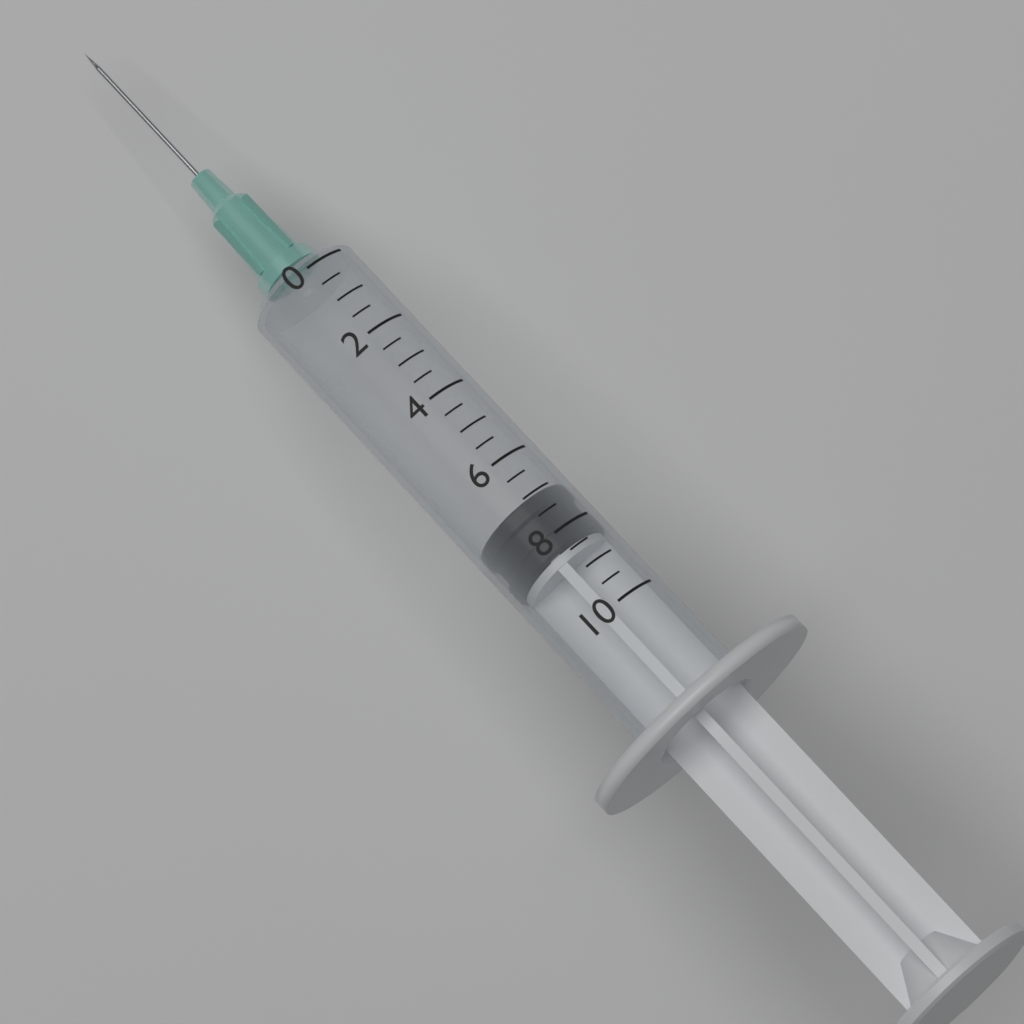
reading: 7.0 (no unit)
